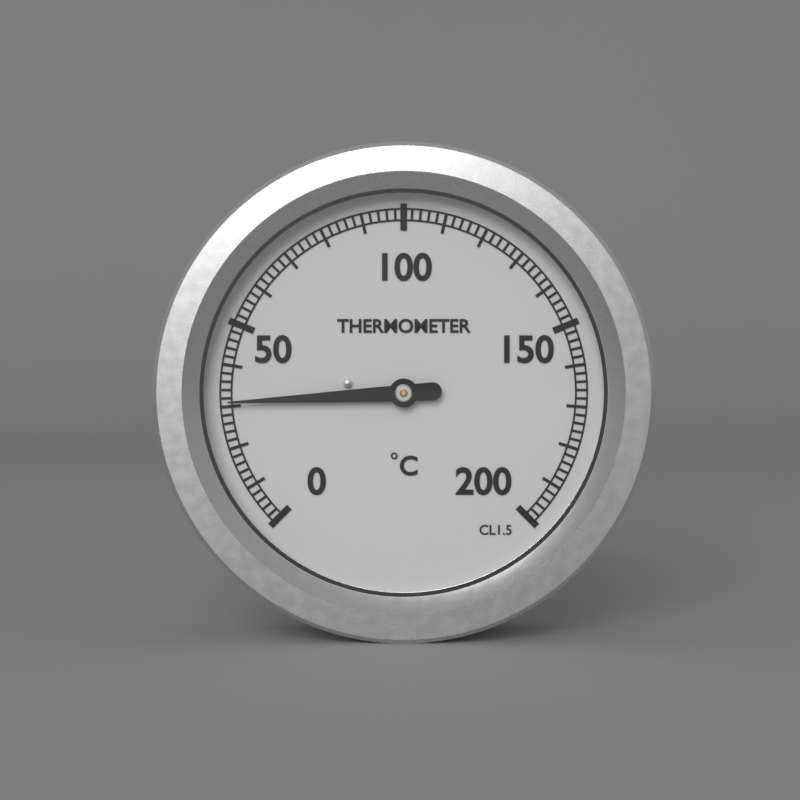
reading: 31 °C
